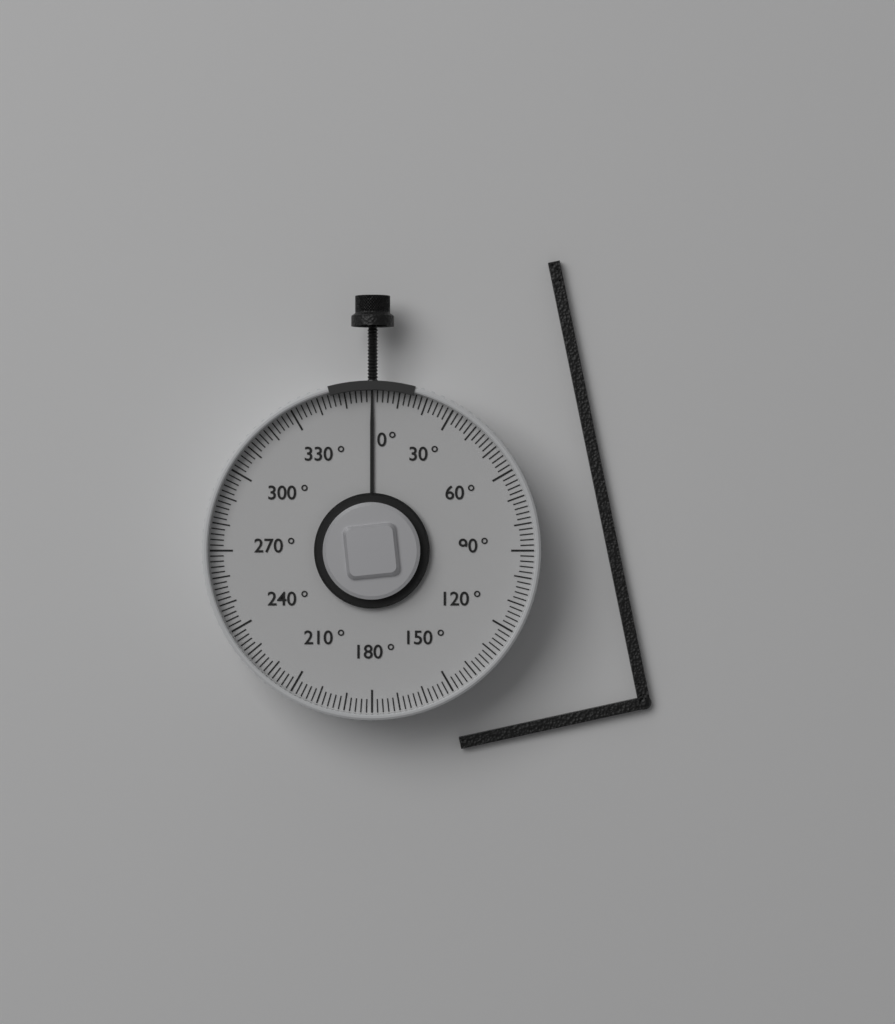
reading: 0 °
